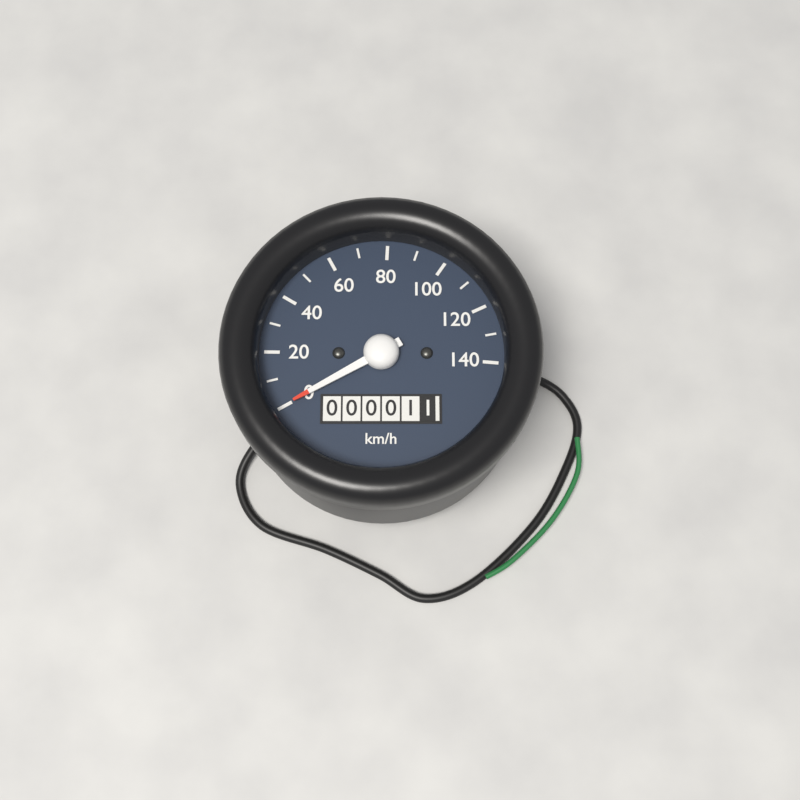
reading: 0 km/h
